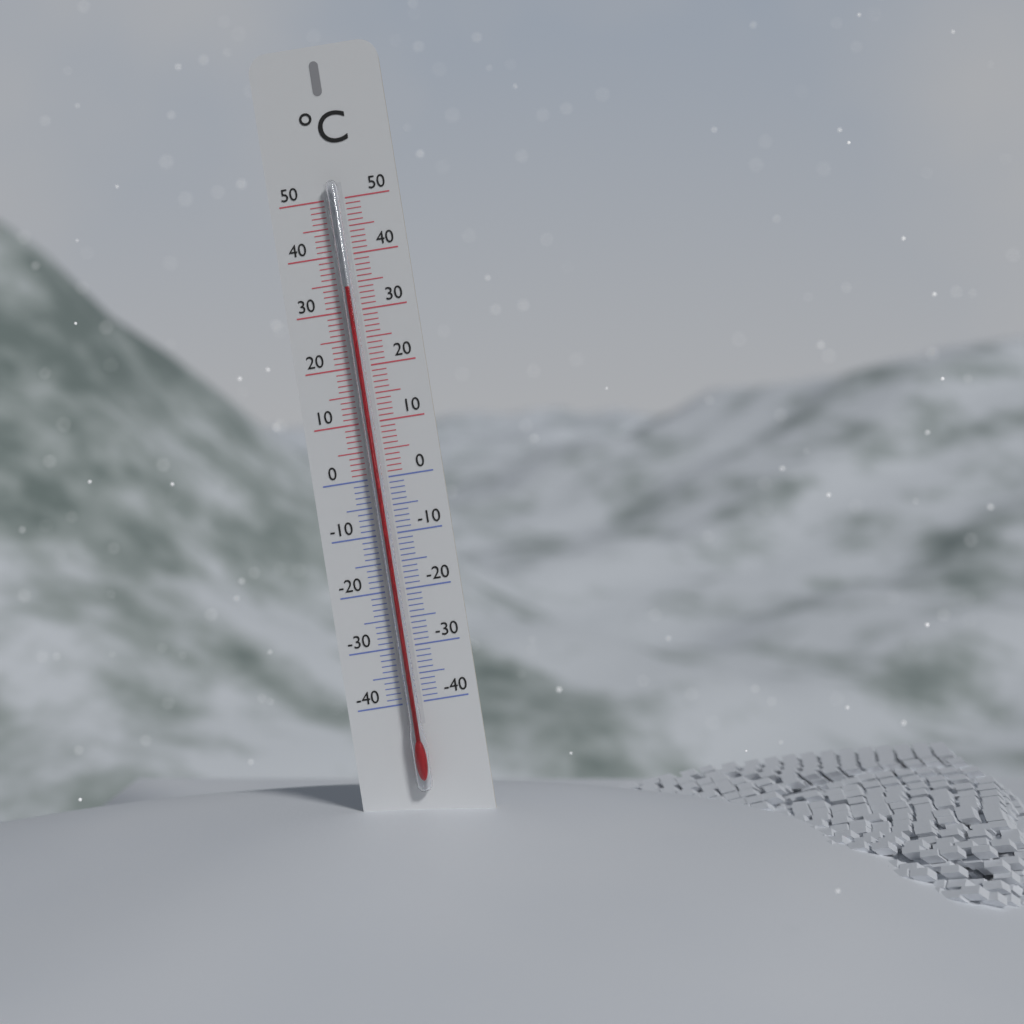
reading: 34 °C
